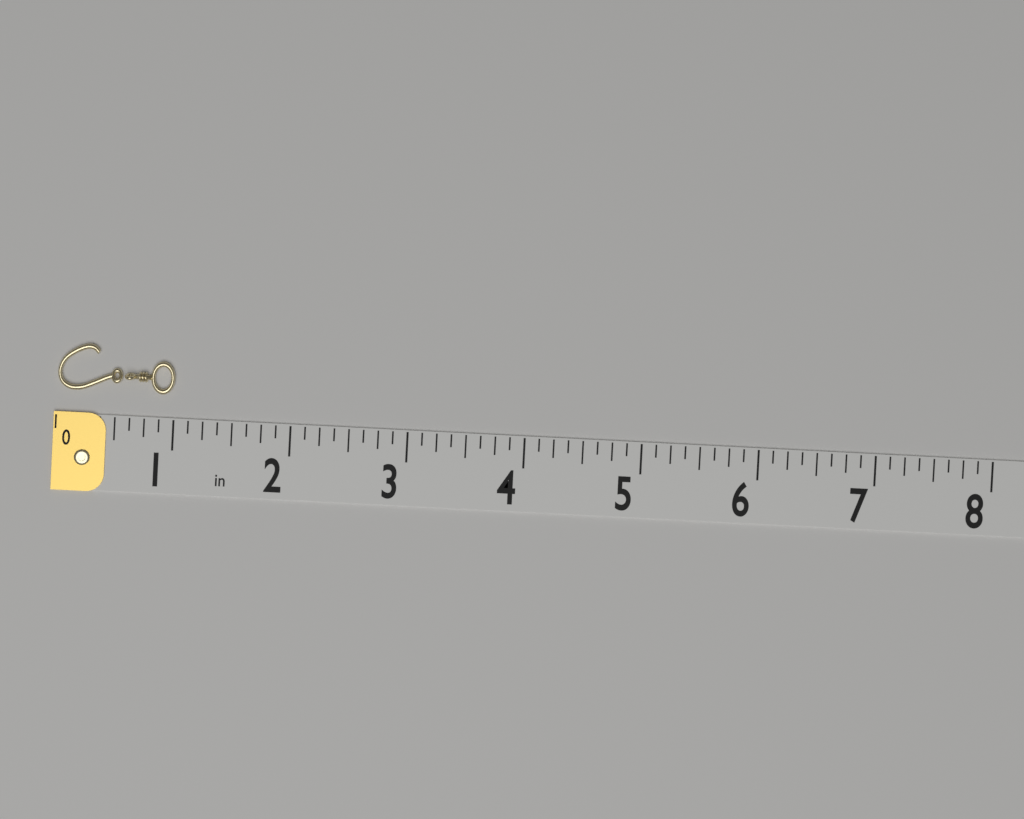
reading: 1.000 in
